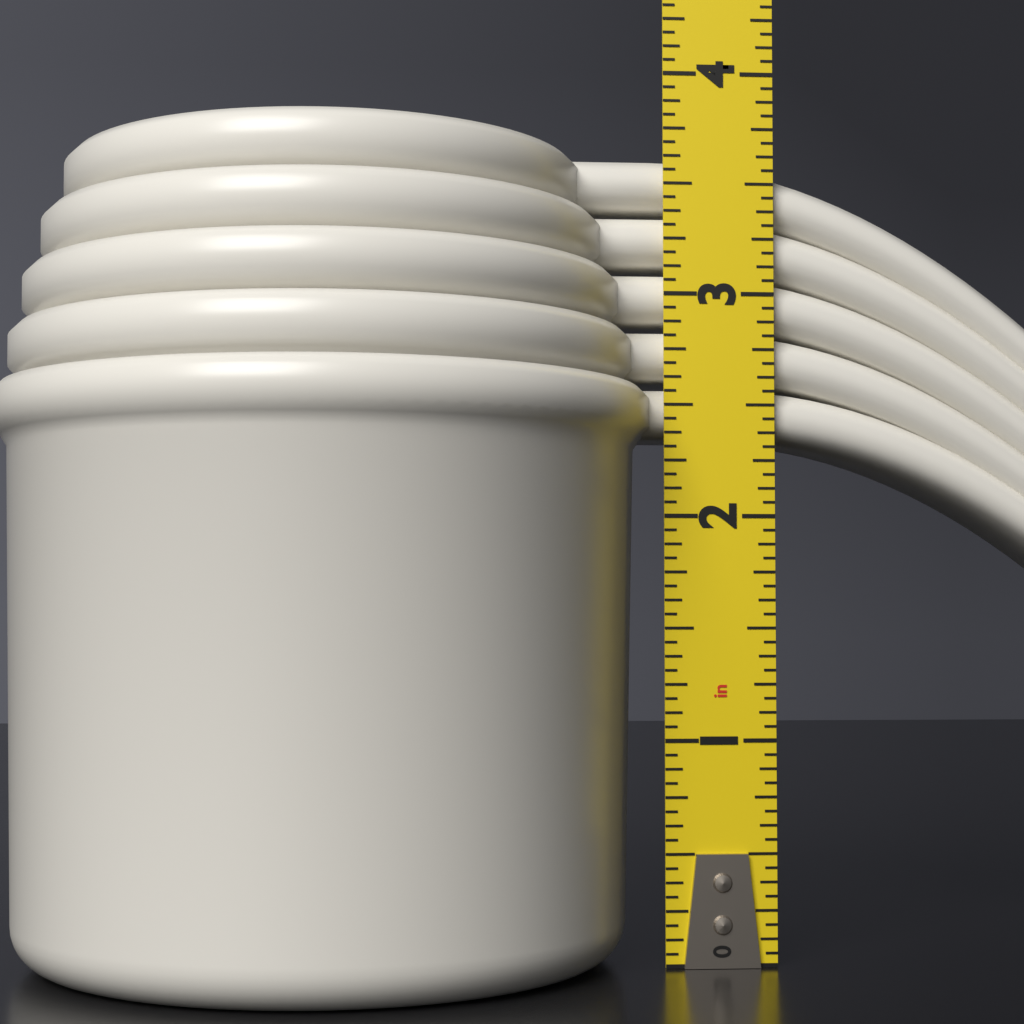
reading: 3.6250 in
